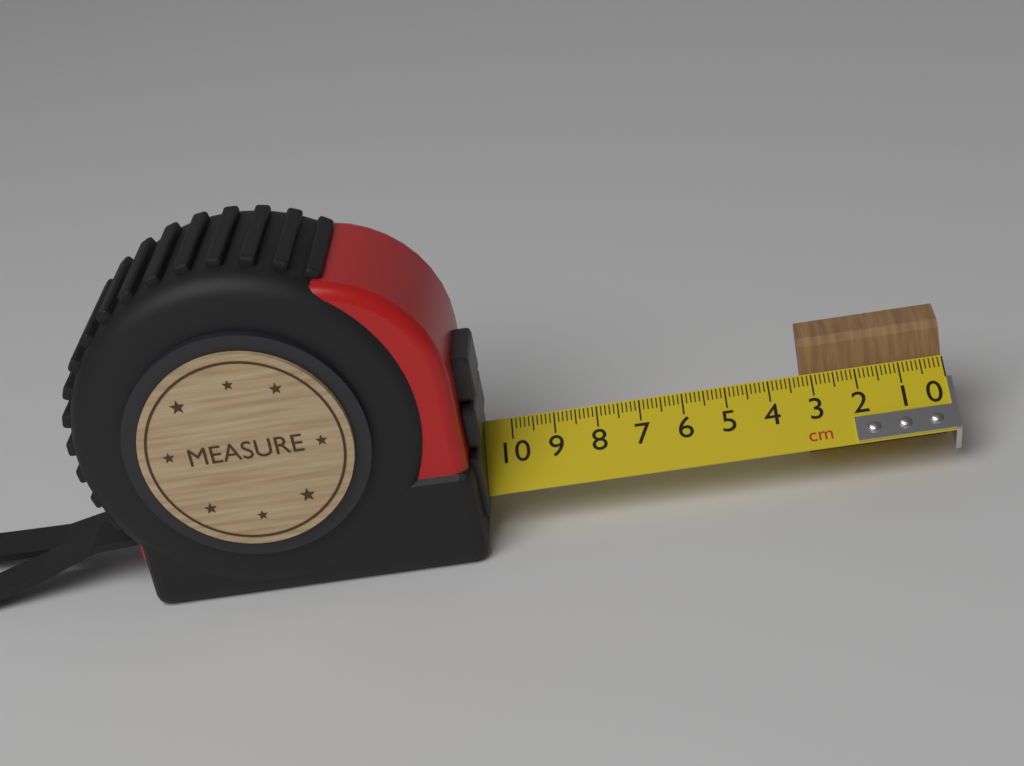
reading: 3.2 cm
